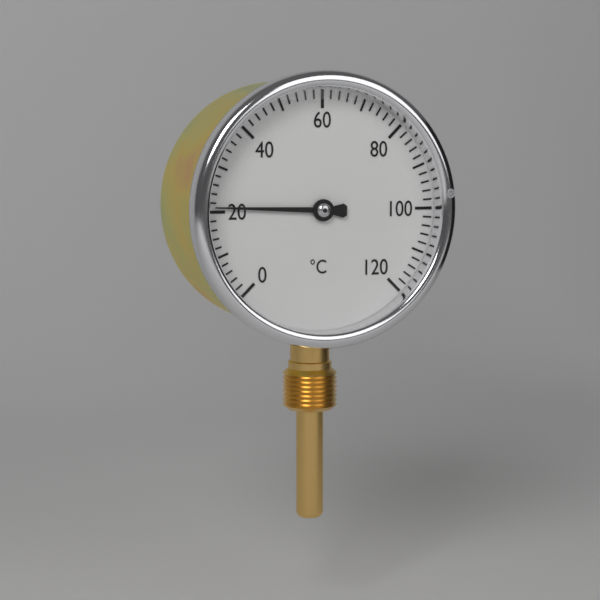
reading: 21 °C
